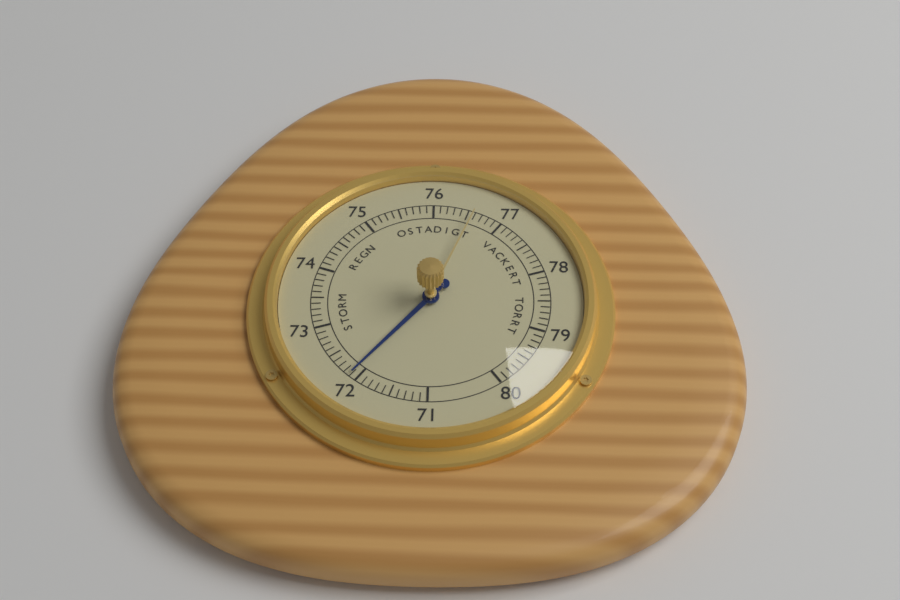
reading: 72.1 (no unit)
